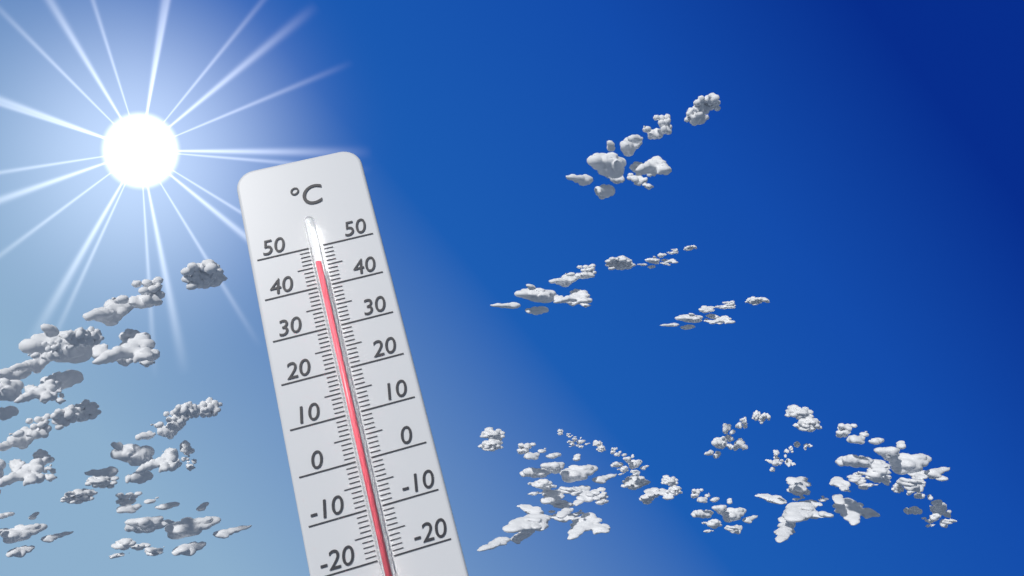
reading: 45 °C
